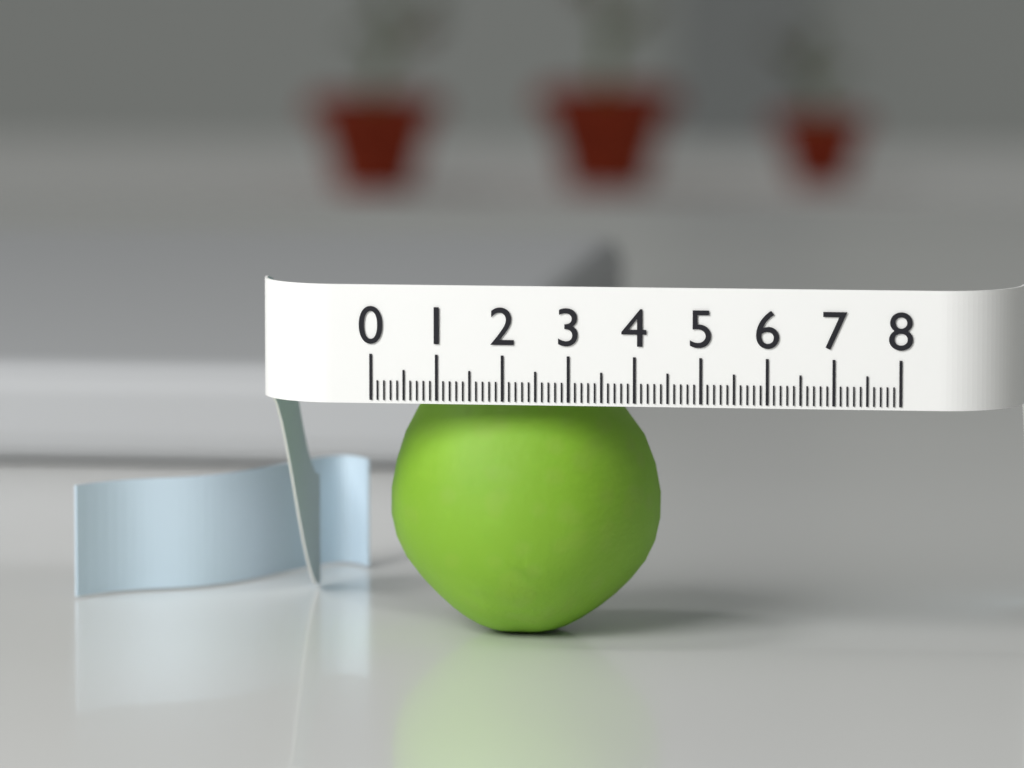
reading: 4.2 (no unit)
